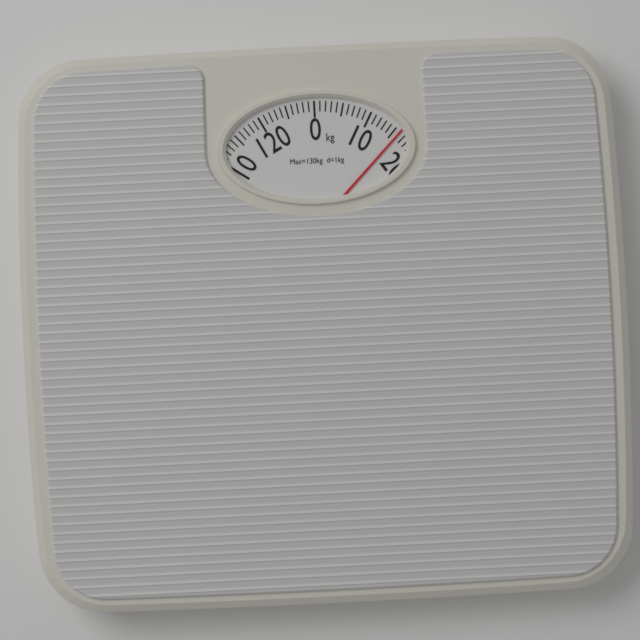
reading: 16 kg
